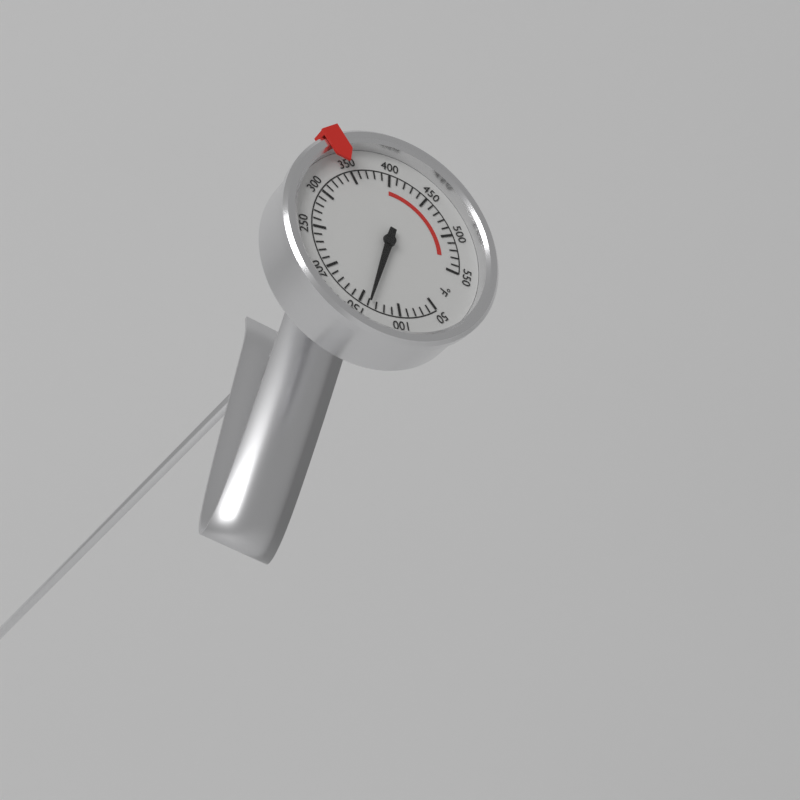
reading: 140 °F
